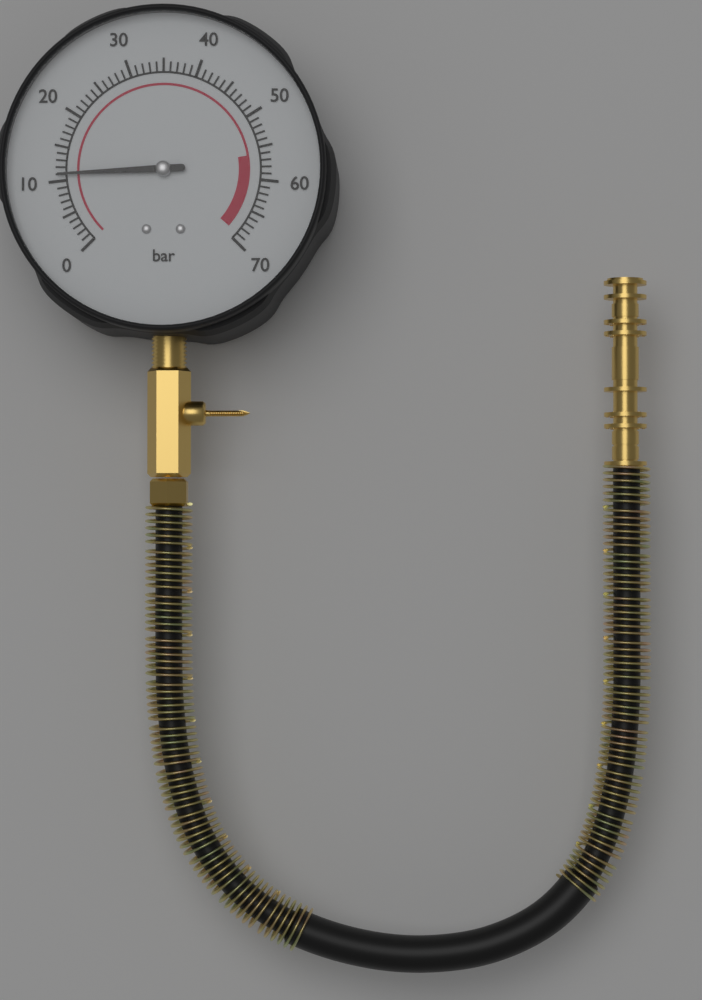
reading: 11 bar
